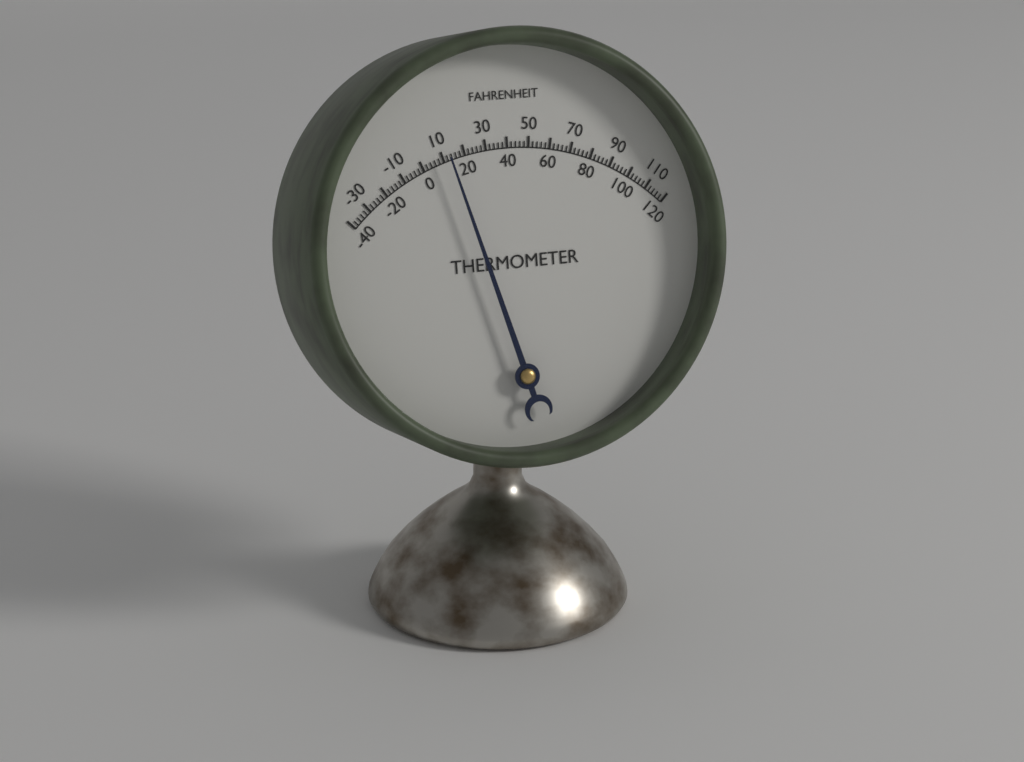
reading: 12 °F
